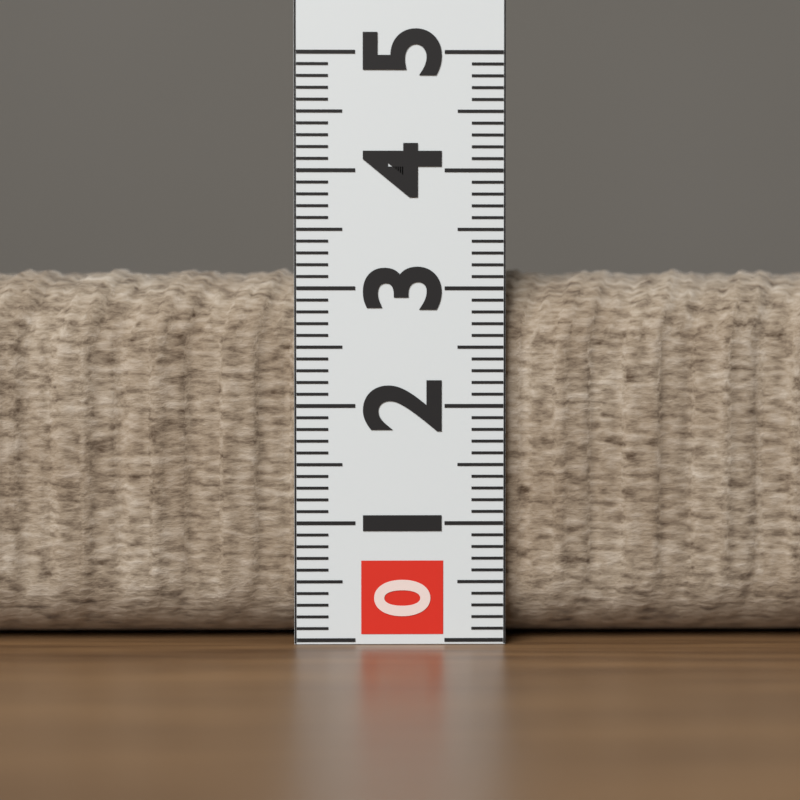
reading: 3.2 (no unit)
